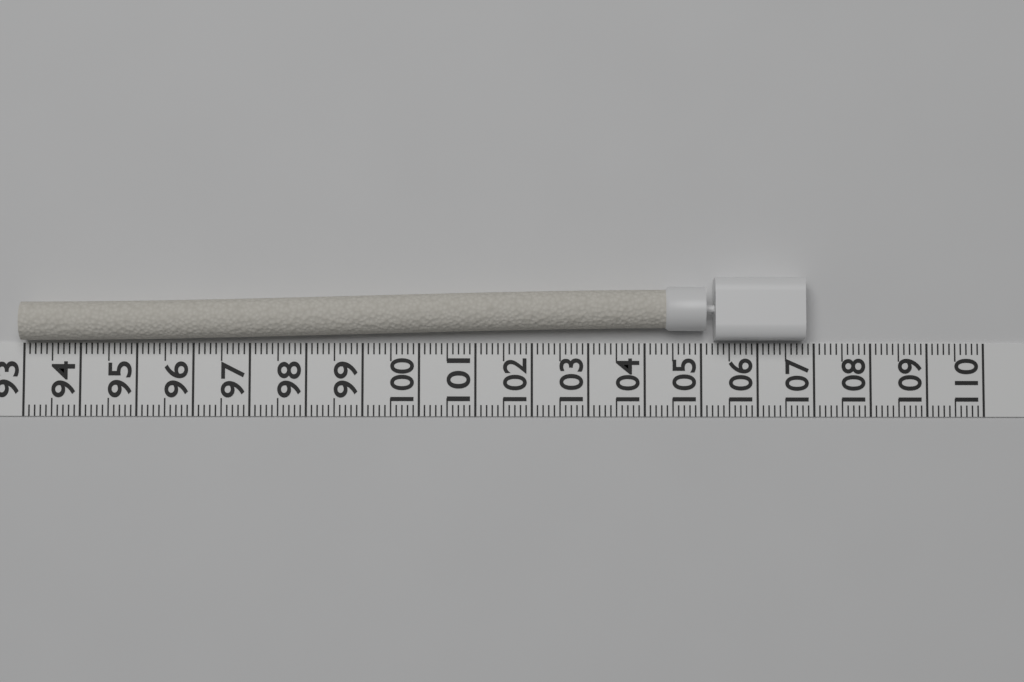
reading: 106.8 (no unit)
